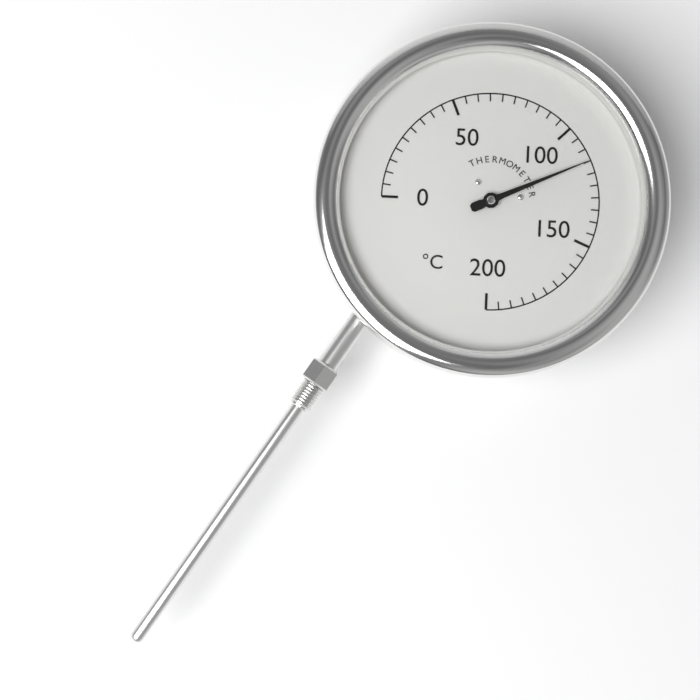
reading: 115 °C
